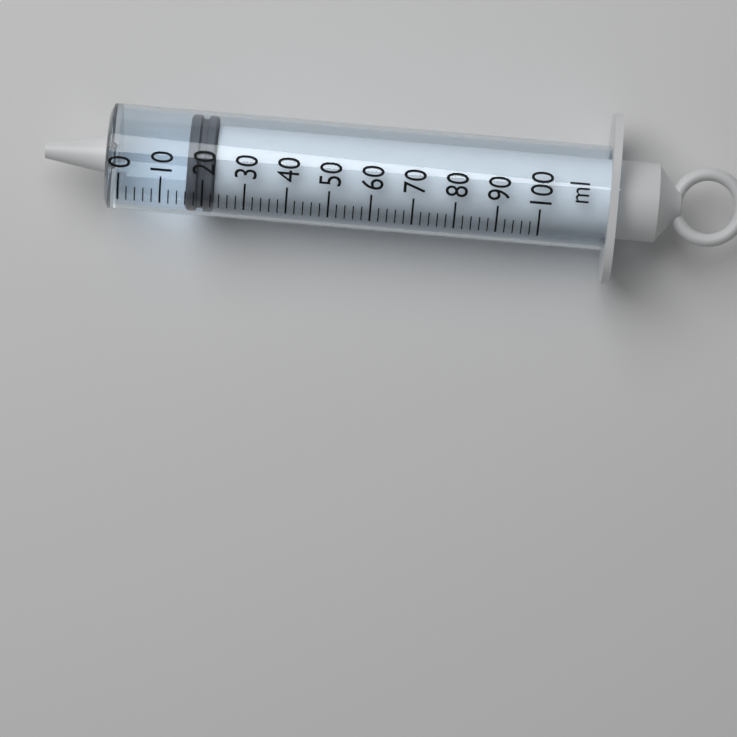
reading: 16 ml
